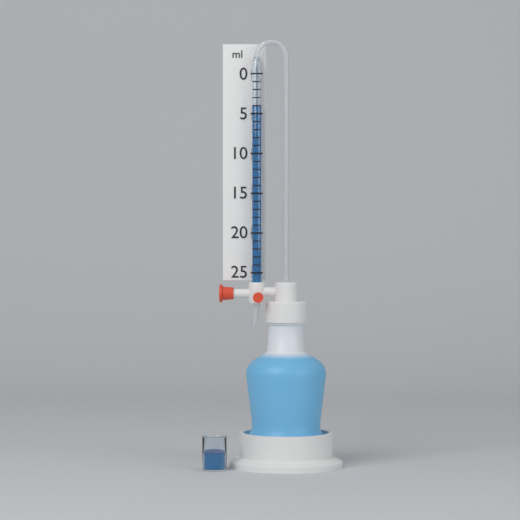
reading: 4 ml
